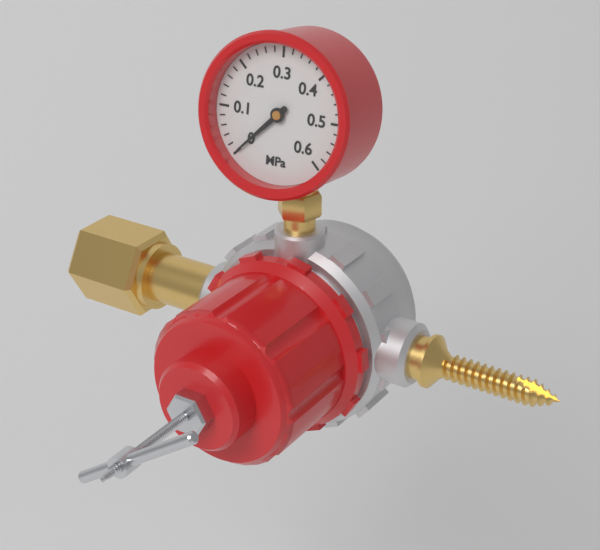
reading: 0.00 MPa
